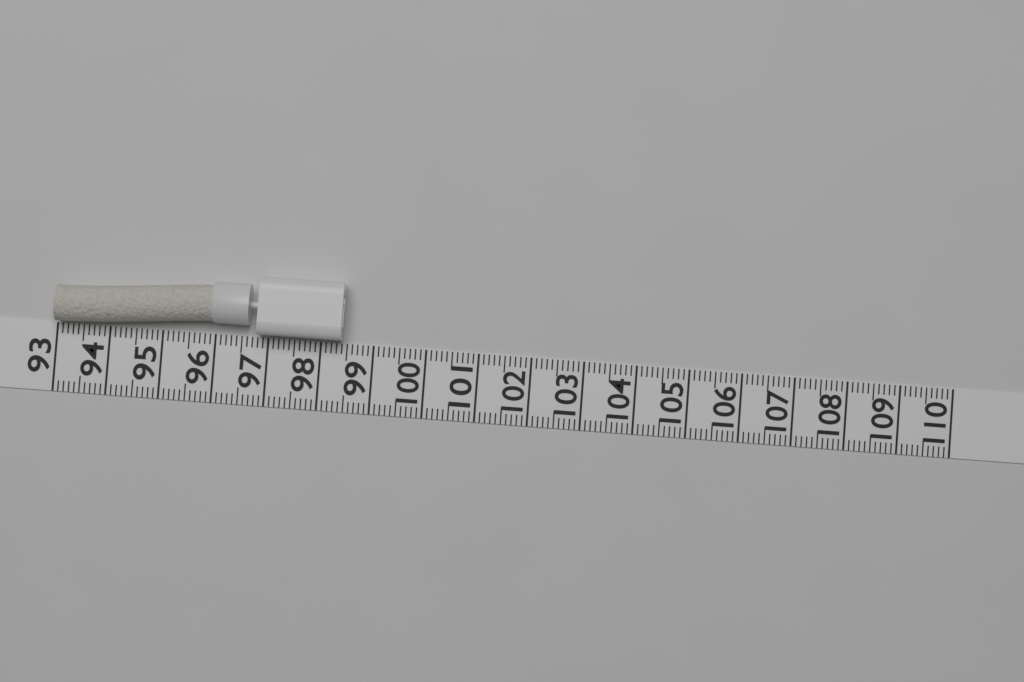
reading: 98.4 (no unit)
